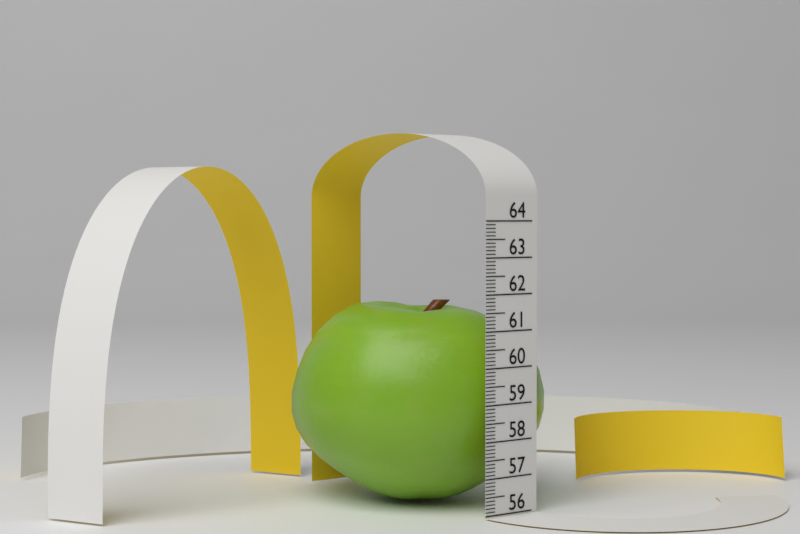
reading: 61.7 (no unit)
